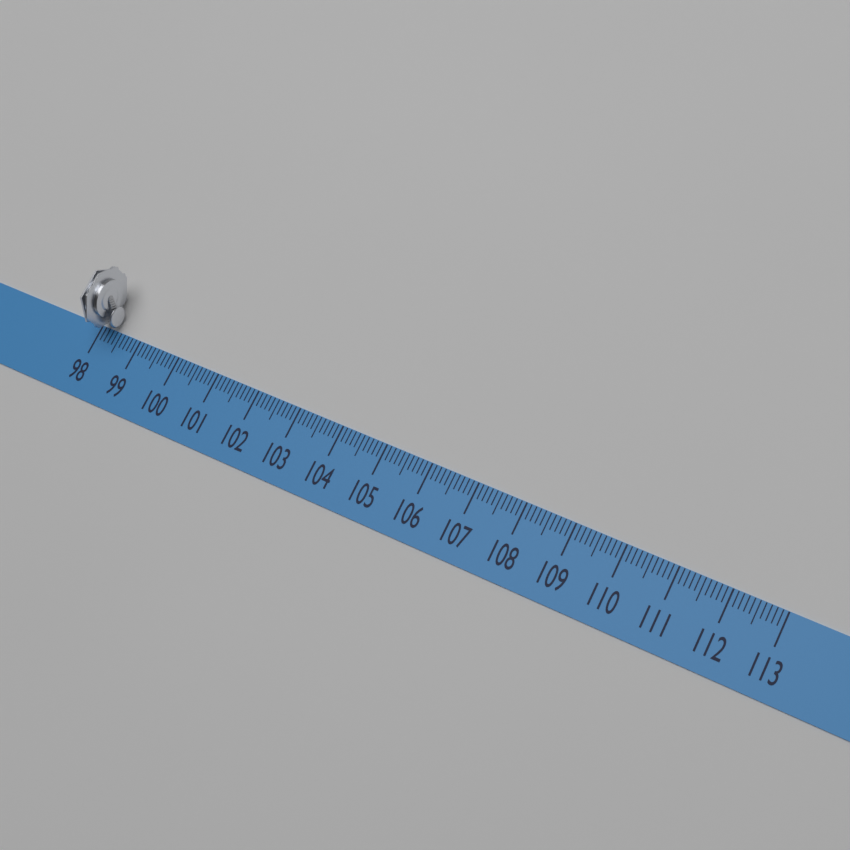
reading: 98.4 (no unit)
